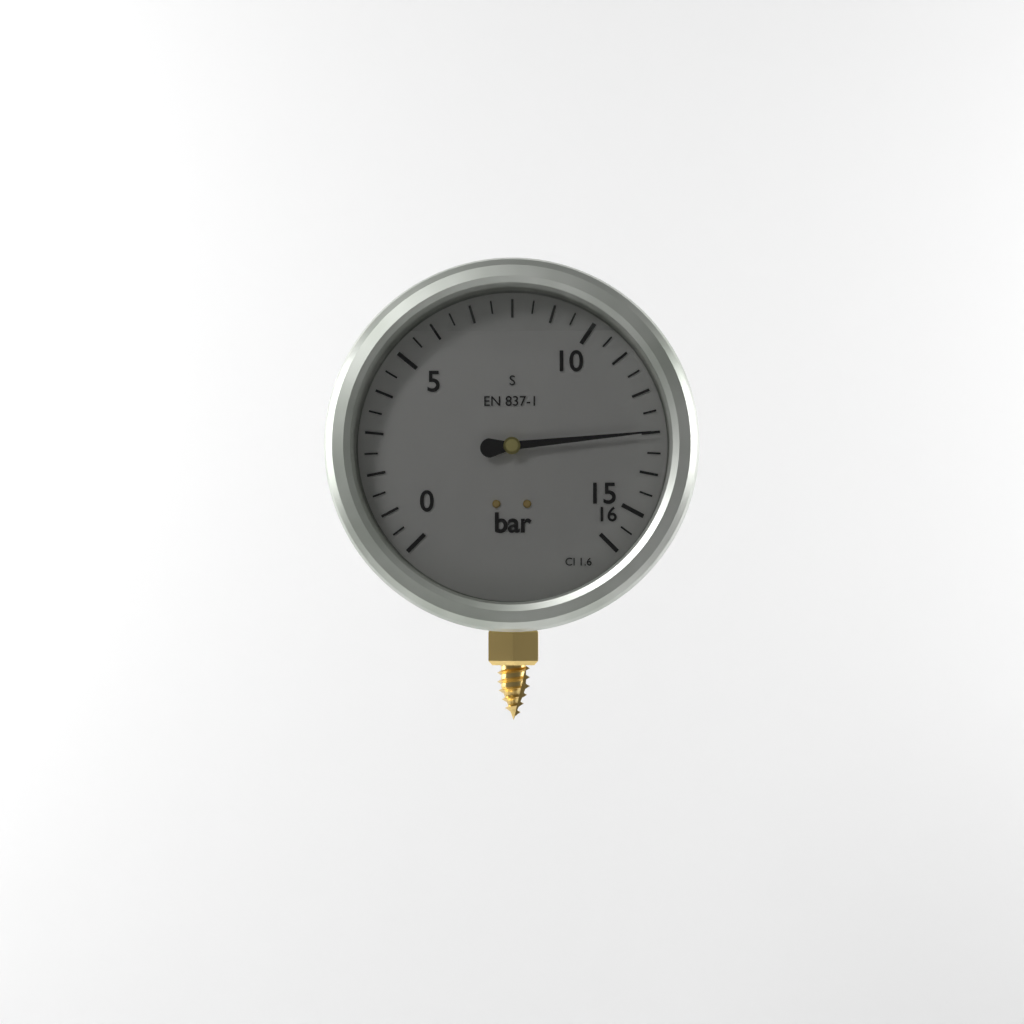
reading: 13.0 bar
